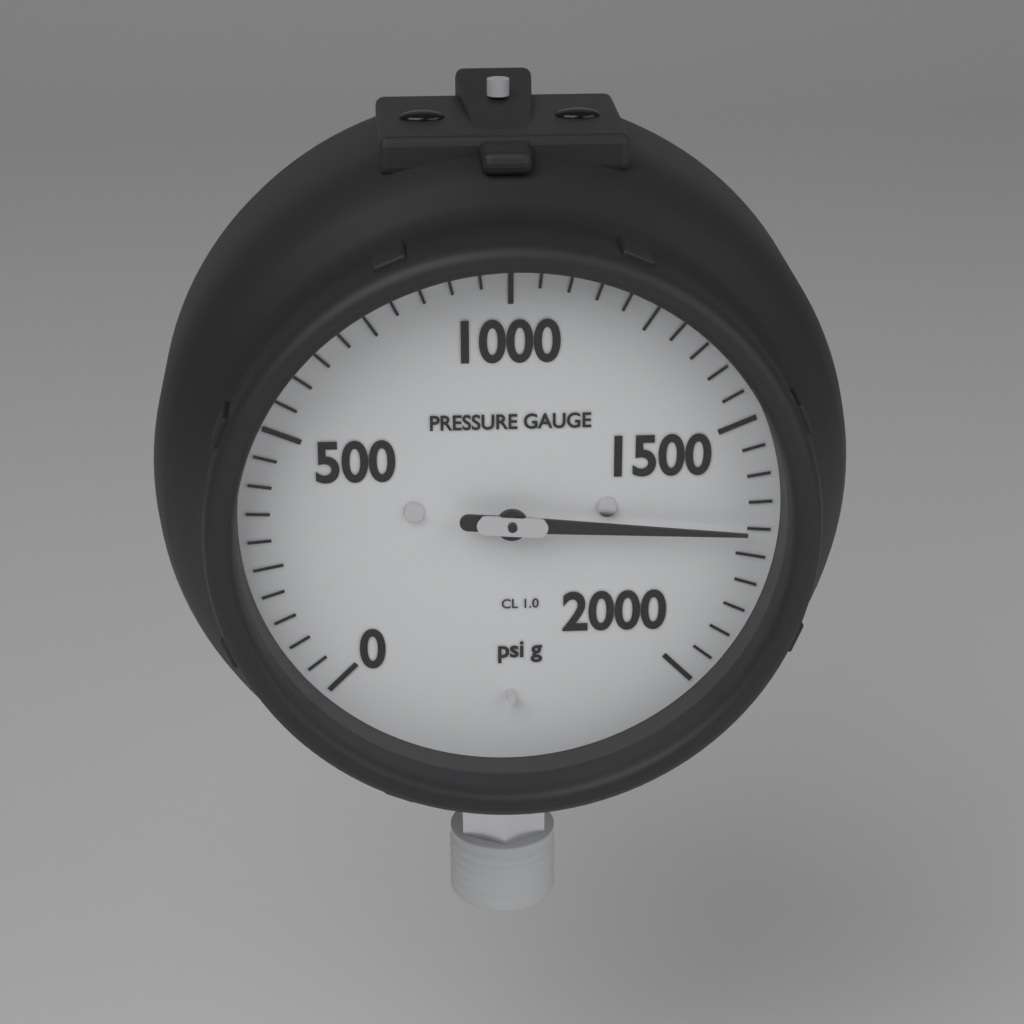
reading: 1700 psi
